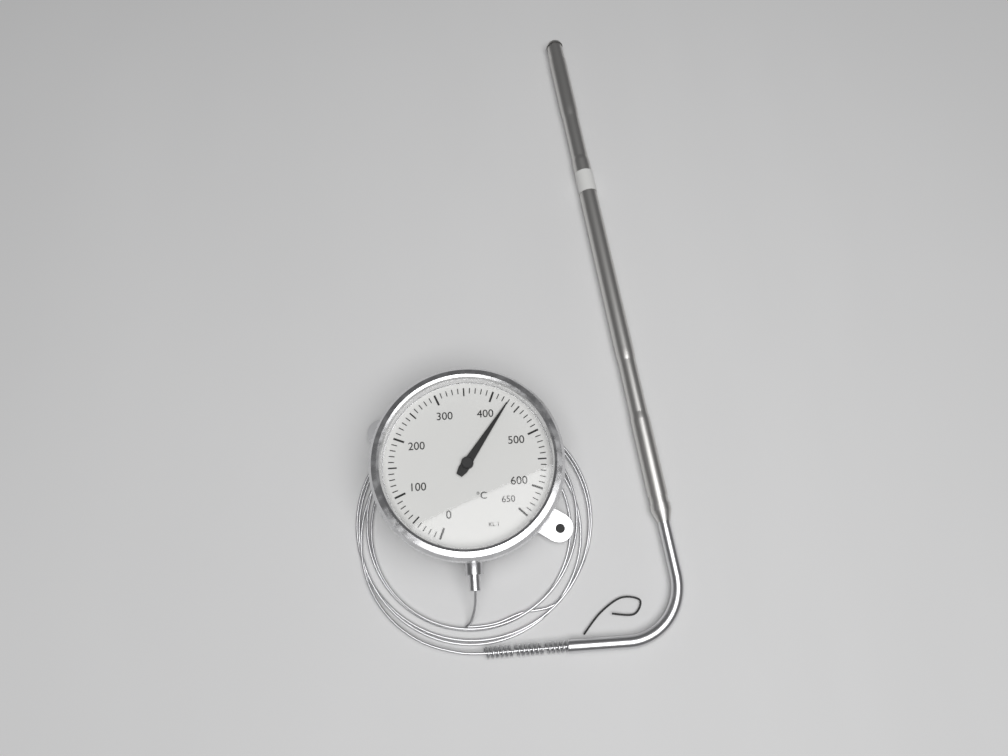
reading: 430 °C
